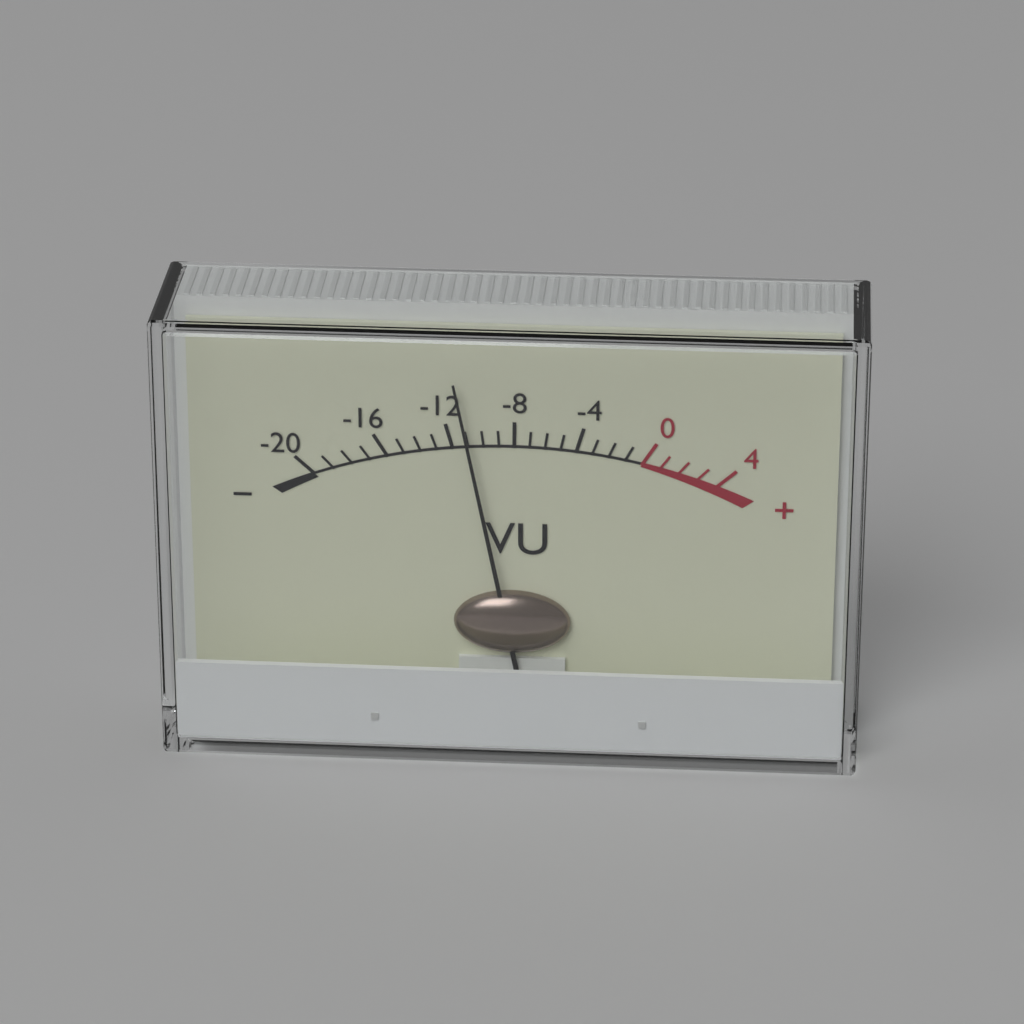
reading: -11 VU
